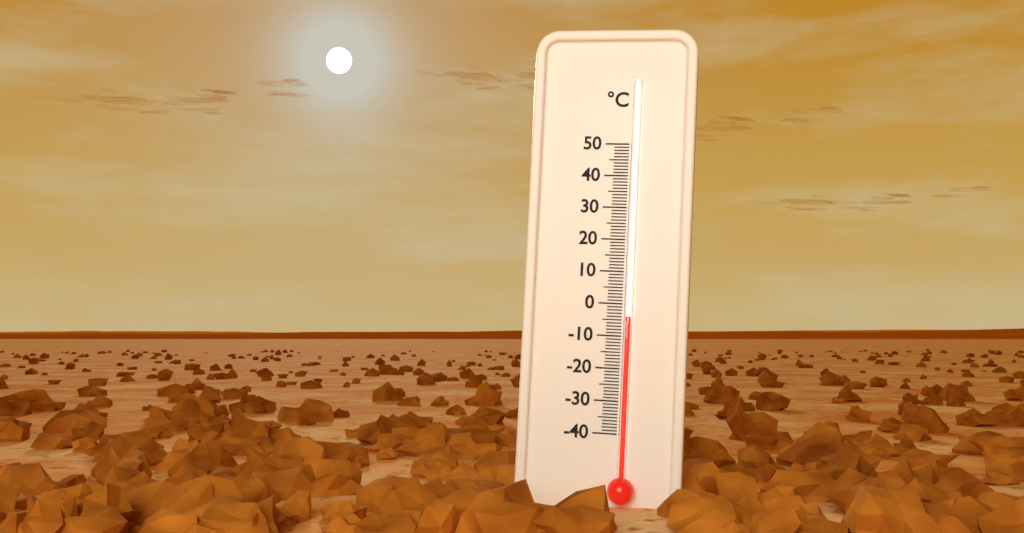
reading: -4 °C
